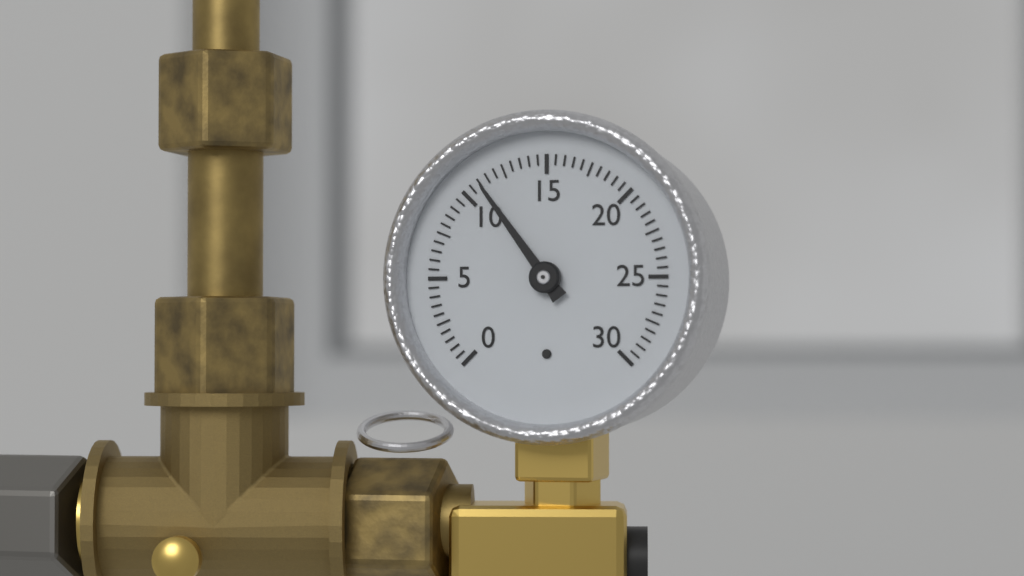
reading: 11.0 (no unit)
